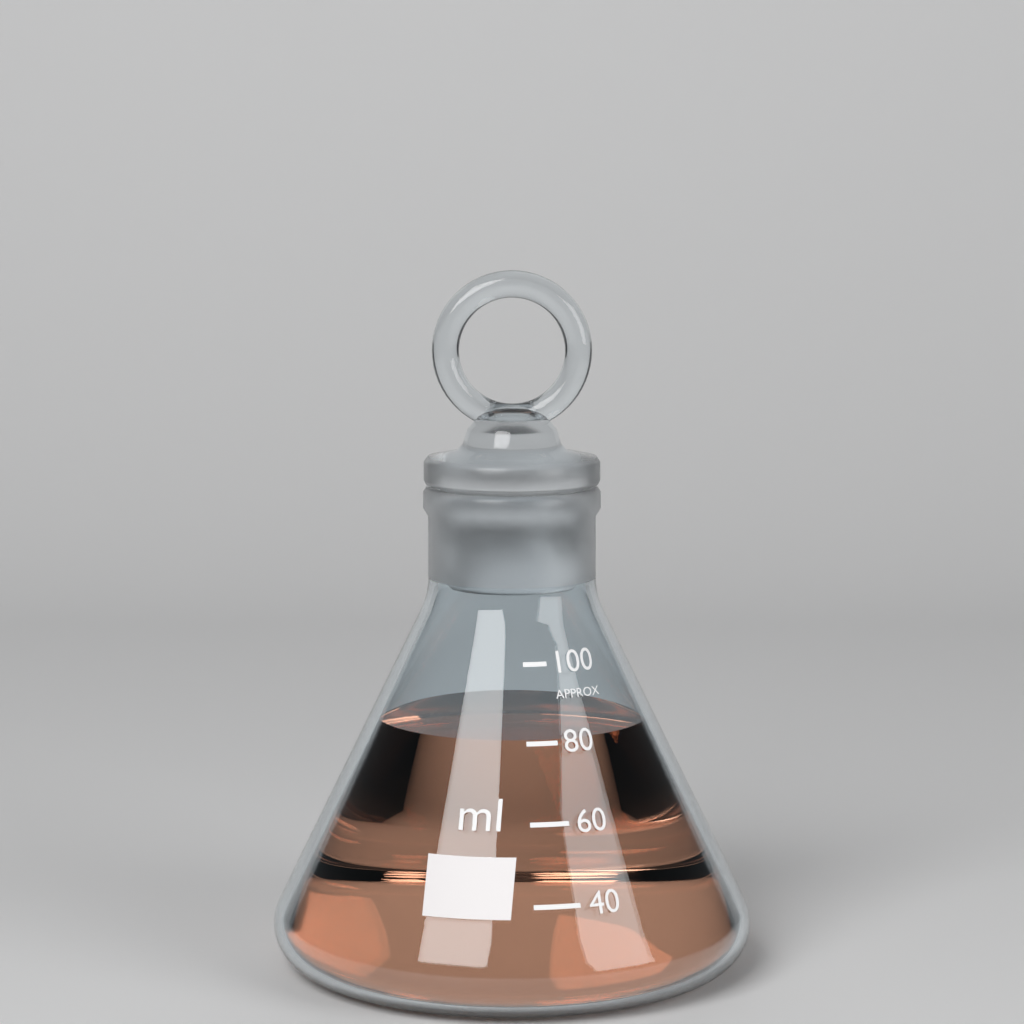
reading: 80 ml
